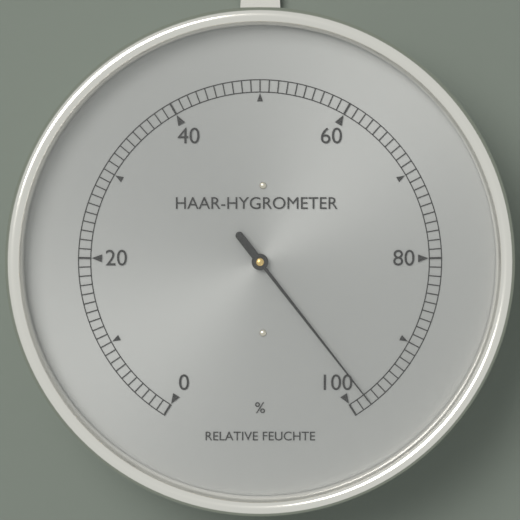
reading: 98 %
